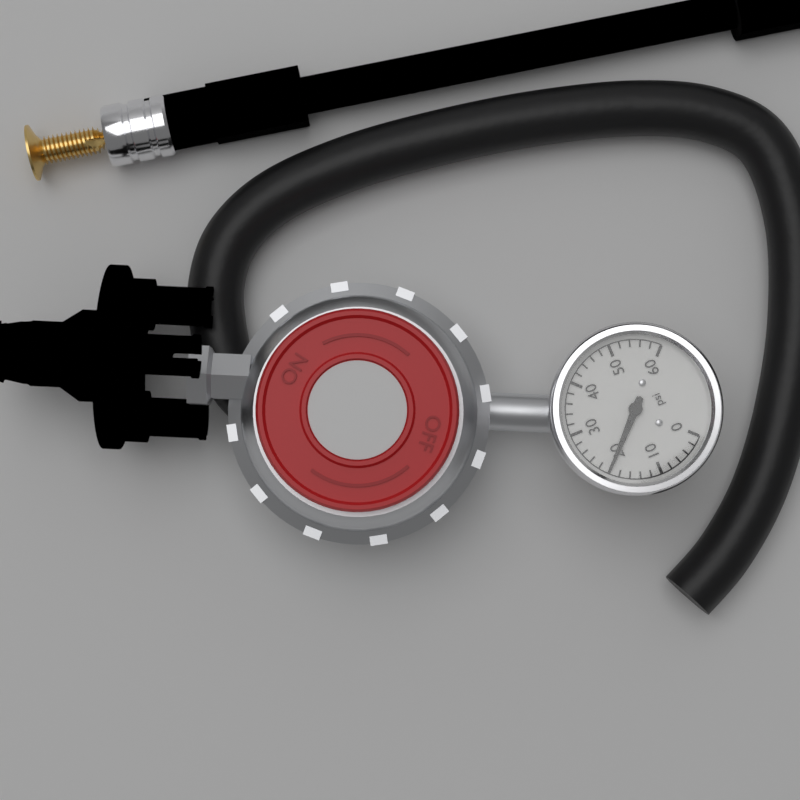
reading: 20 psi
